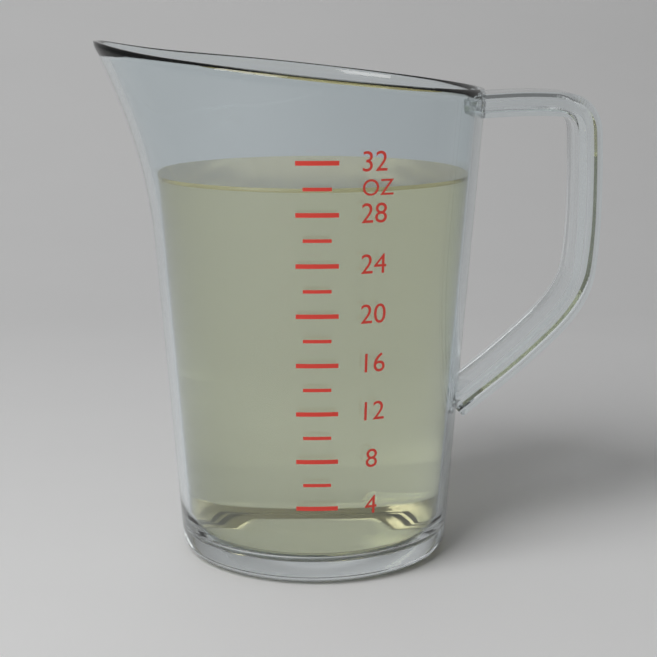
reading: 30 oz
